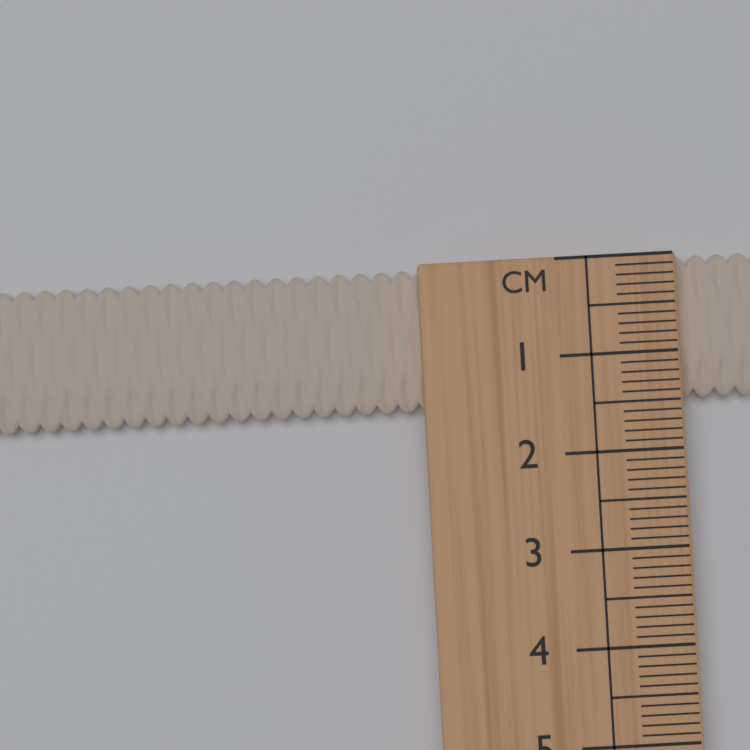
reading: 1.5 cm
